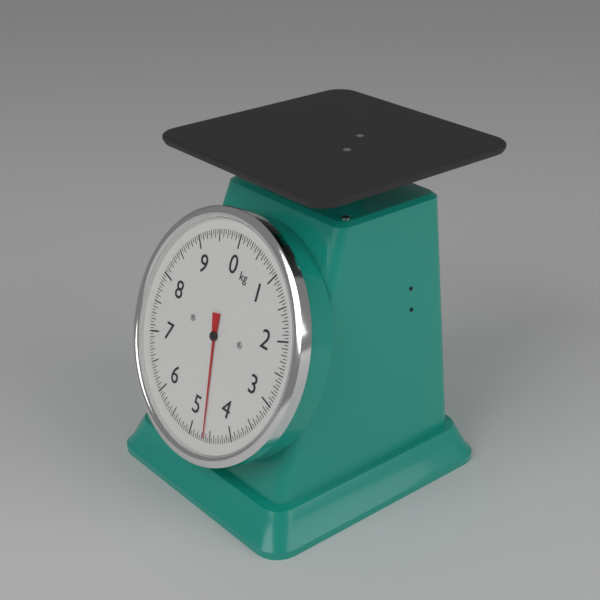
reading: 4.65 kg
